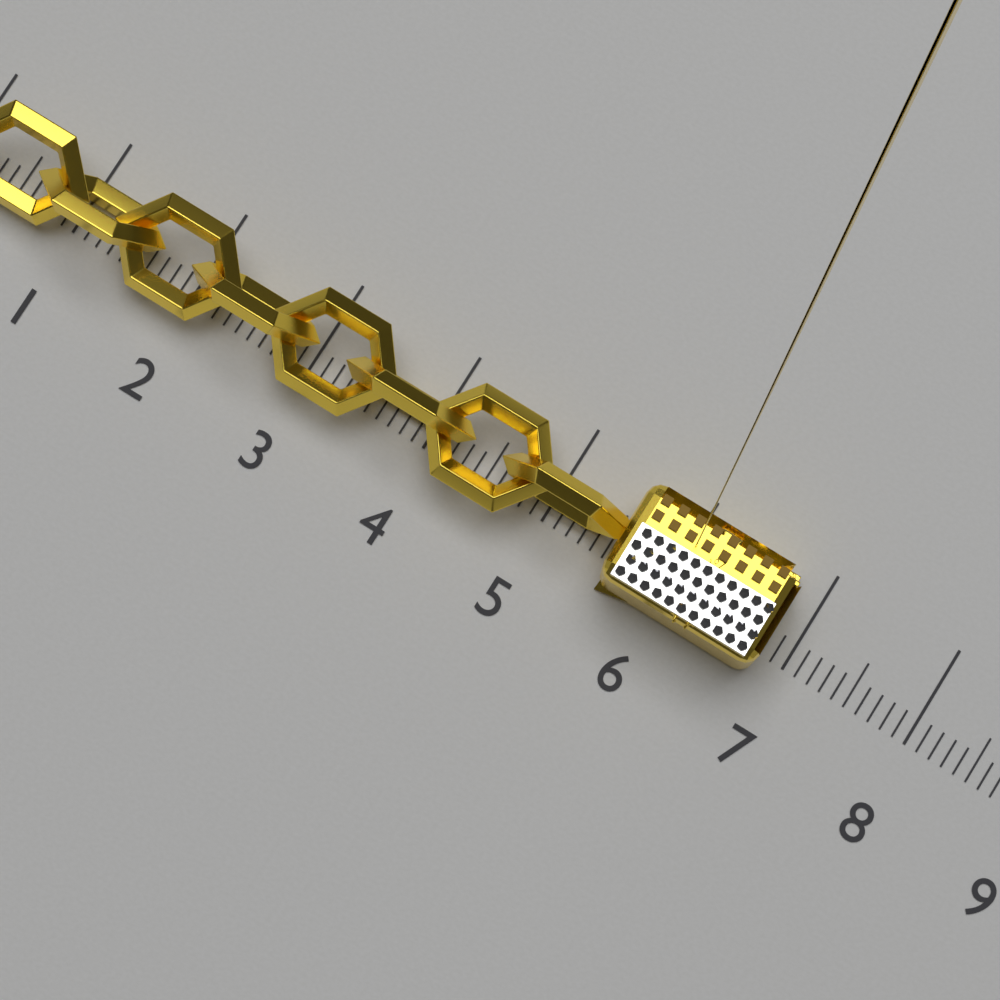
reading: 6.8 (no unit)
